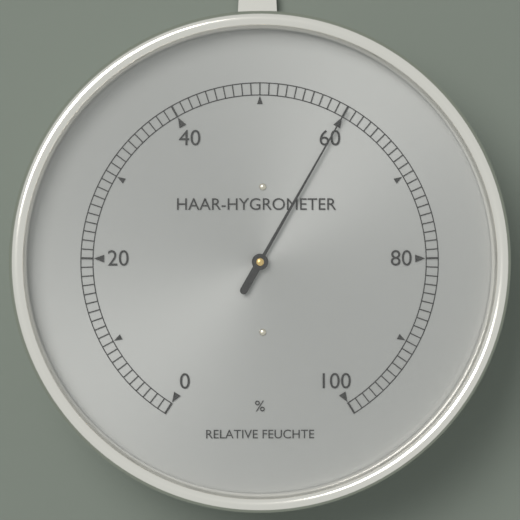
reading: 60 %
